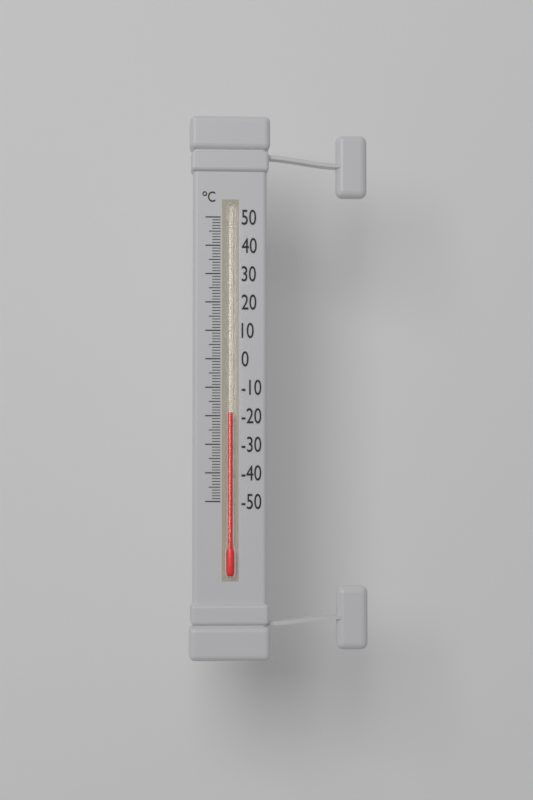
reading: -19 °C
